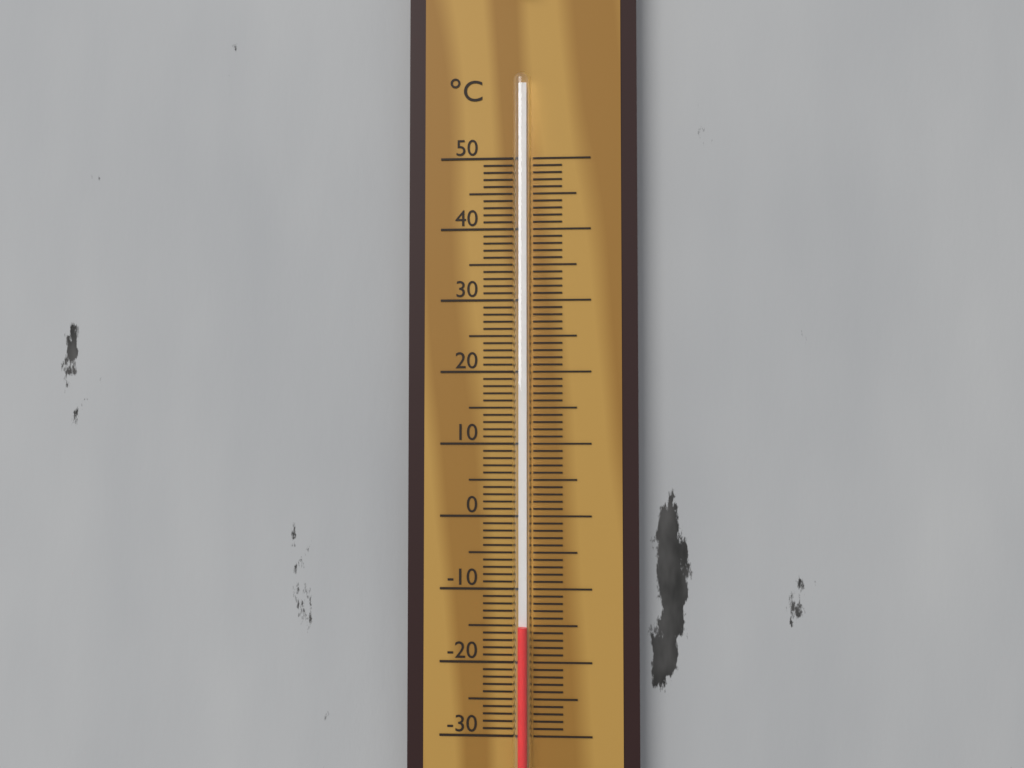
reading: -15 °C
